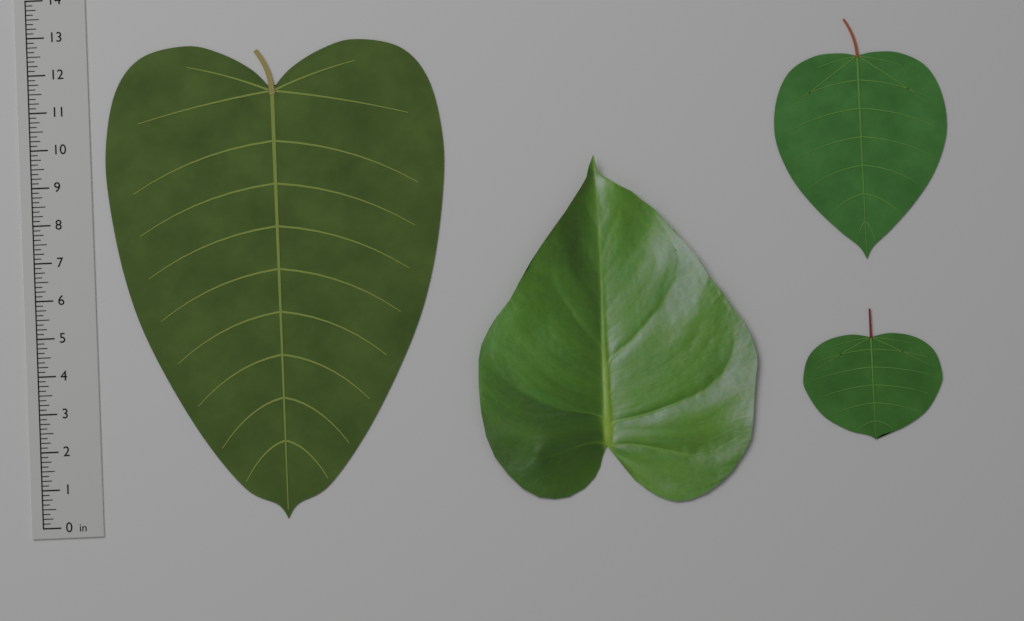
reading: 12.625 in
